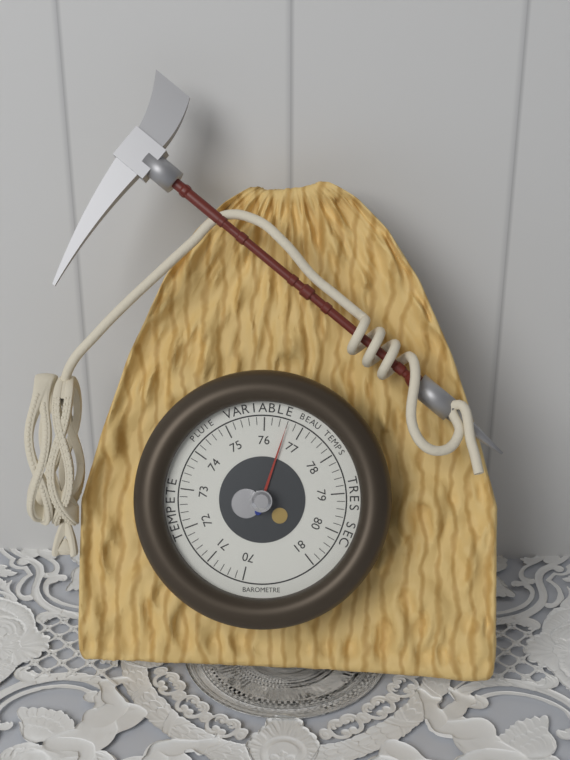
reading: 76.6 (no unit)
